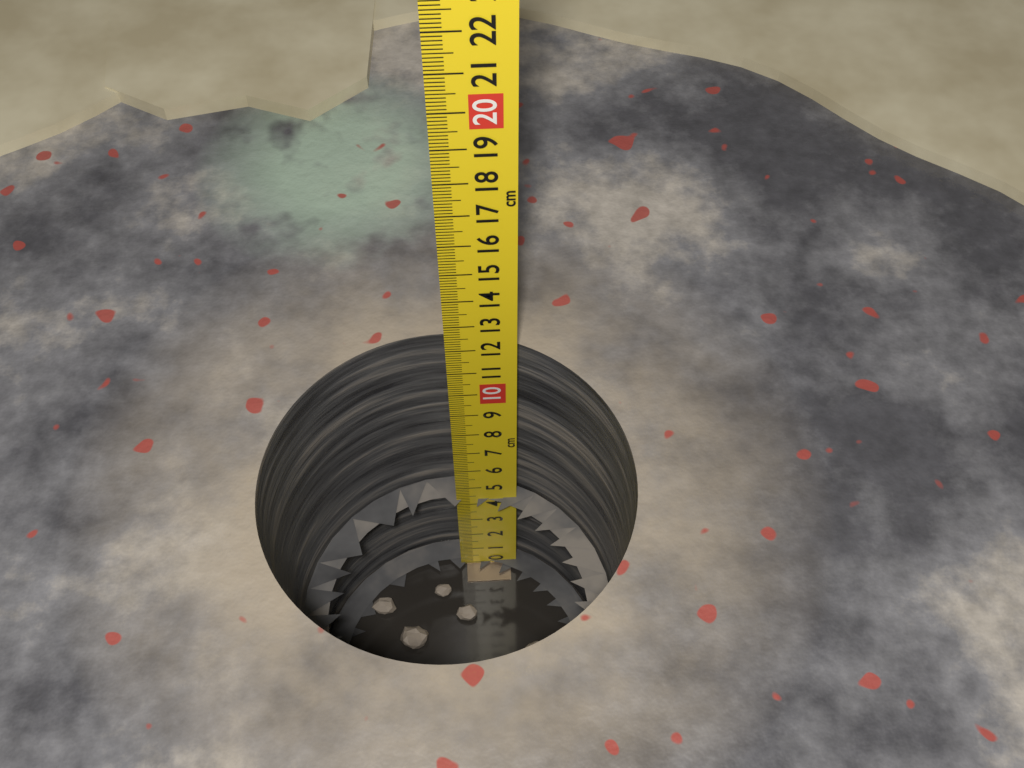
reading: 4.3 cm
